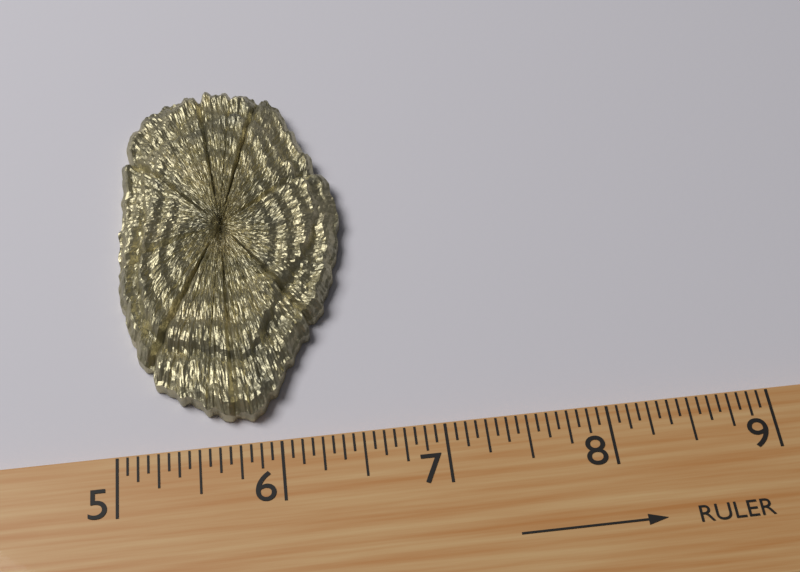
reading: 6.5000 (no unit)
